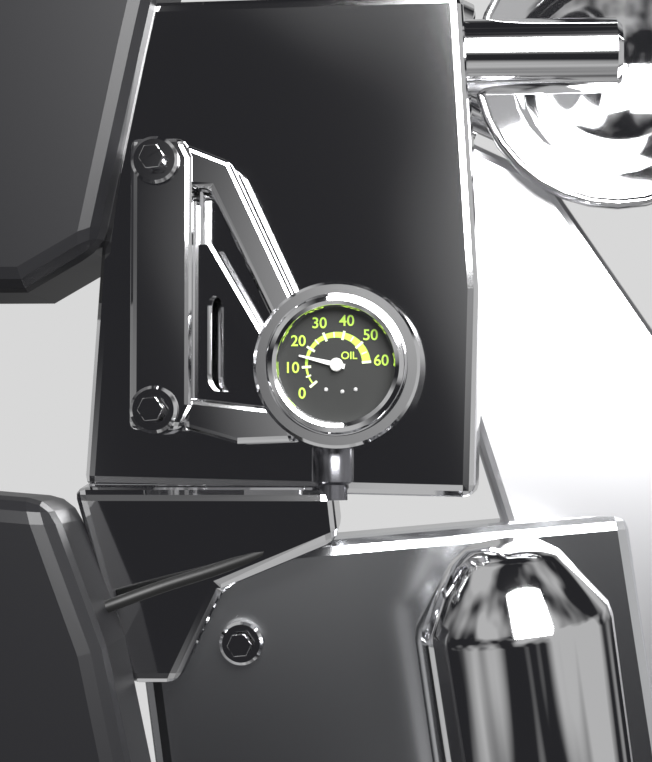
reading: 15 (no unit)
